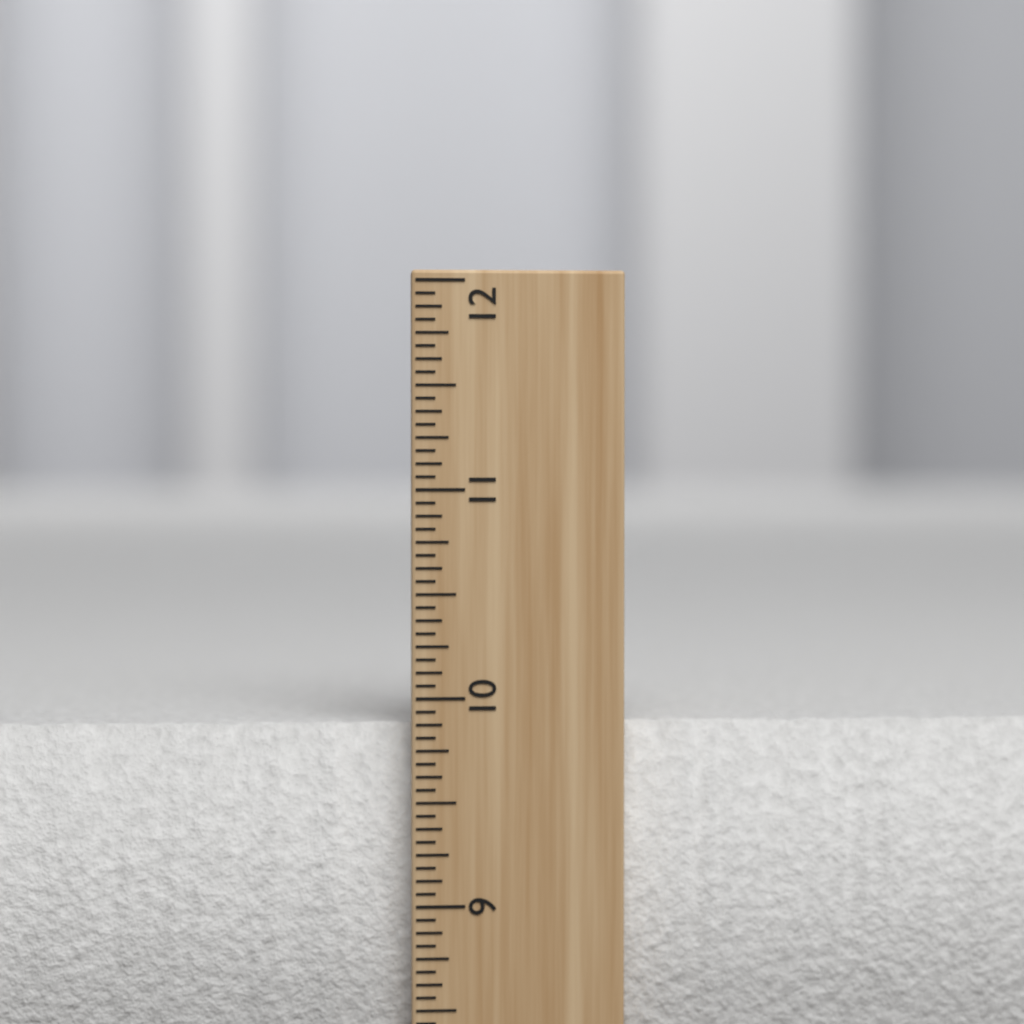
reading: 9.8750 inch
